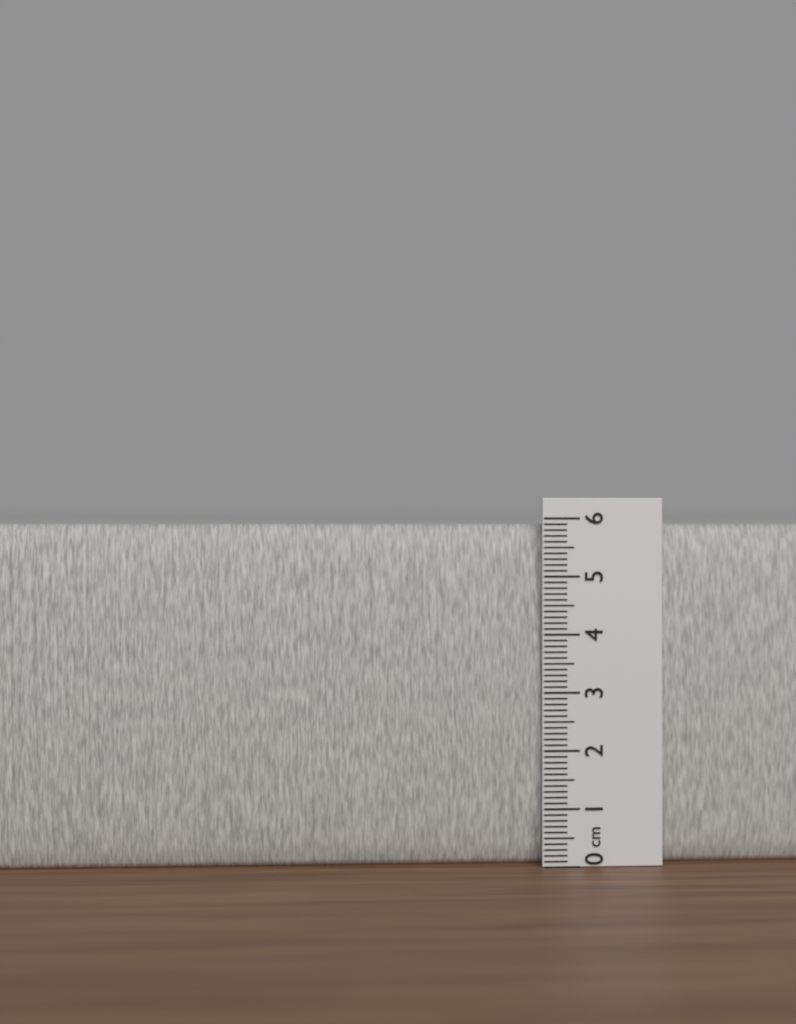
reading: 5.9 cm
